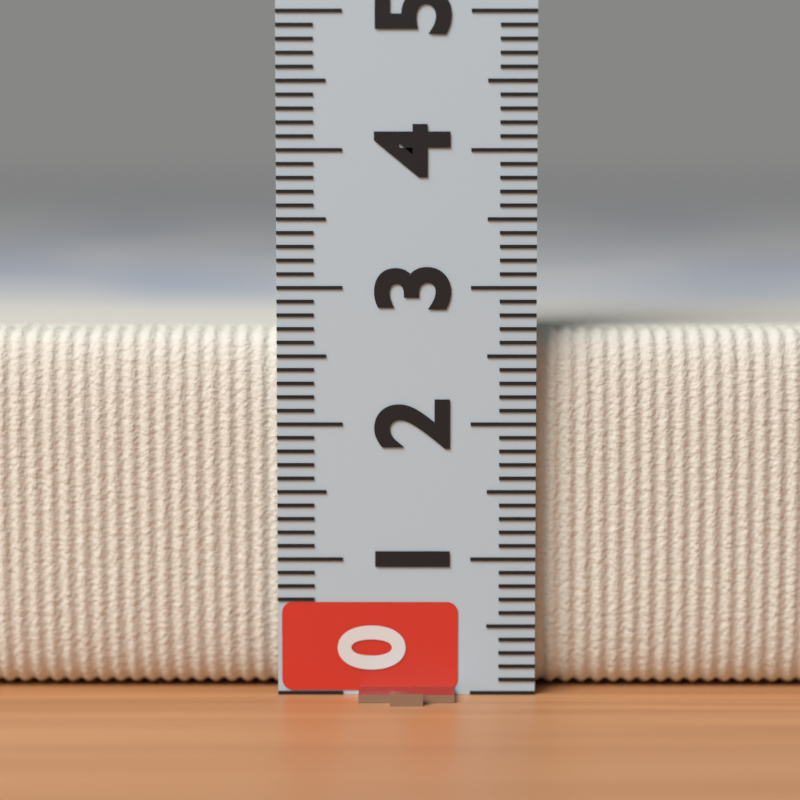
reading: 2.7 (no unit)
